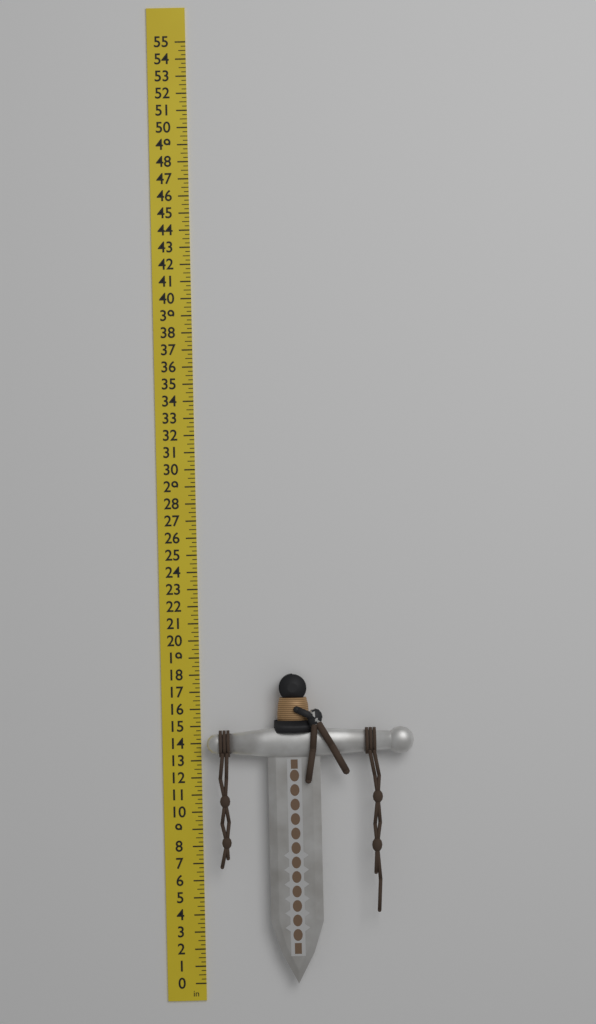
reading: 18.00 in
